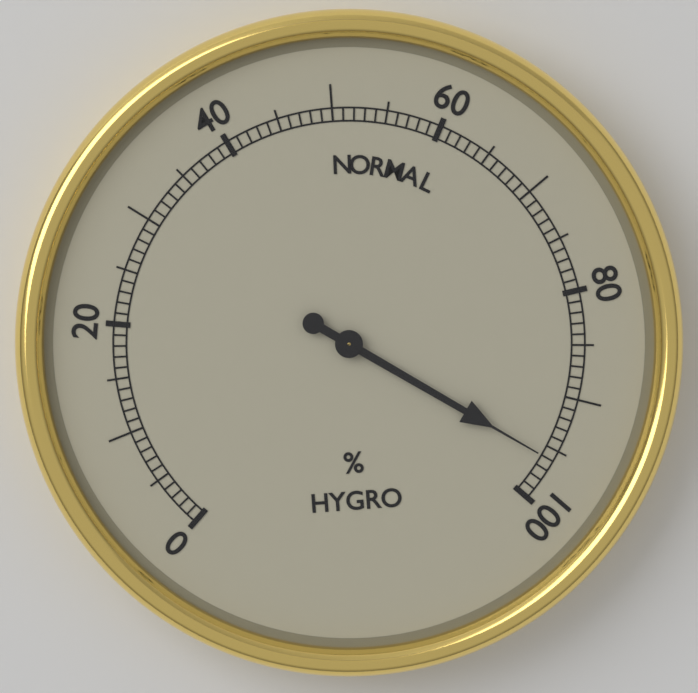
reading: 96 %
